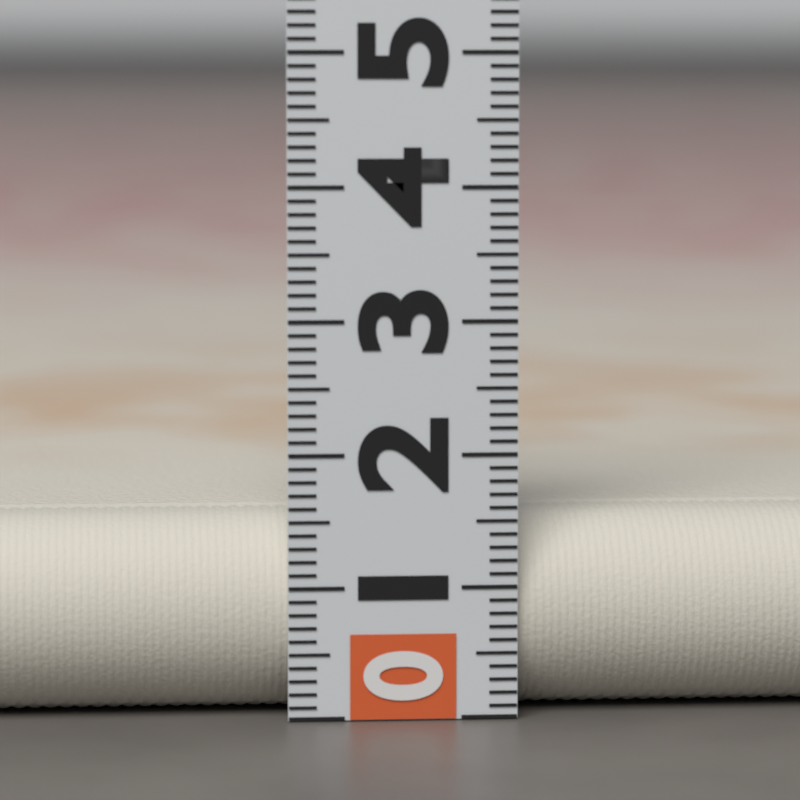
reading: 1.5 (no unit)
